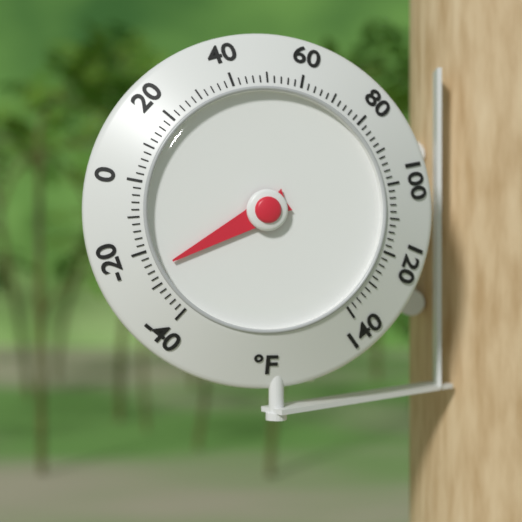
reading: -26 °F
